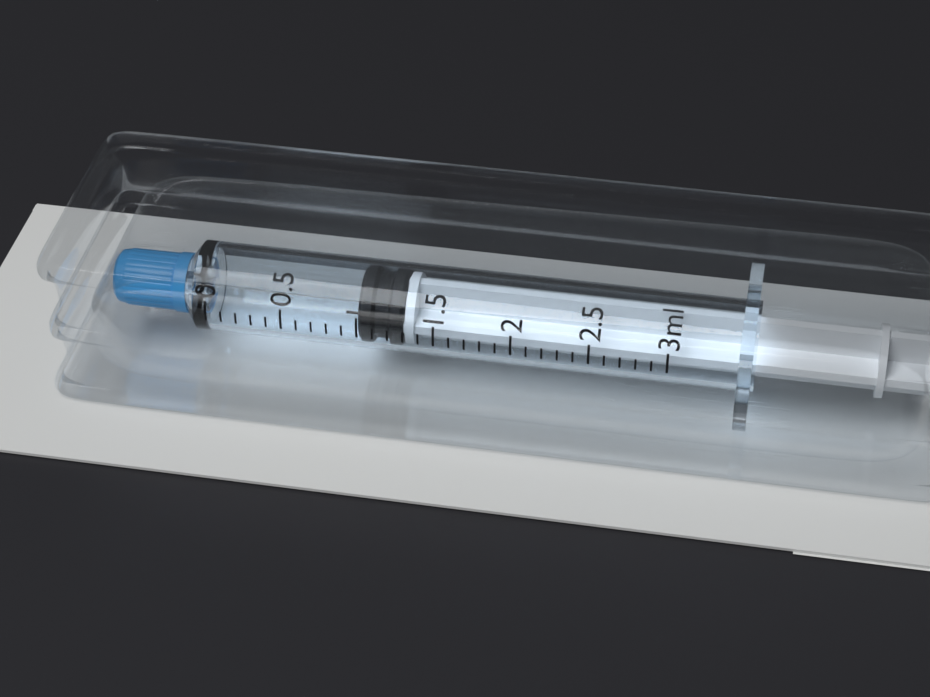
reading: 1.0 ml
